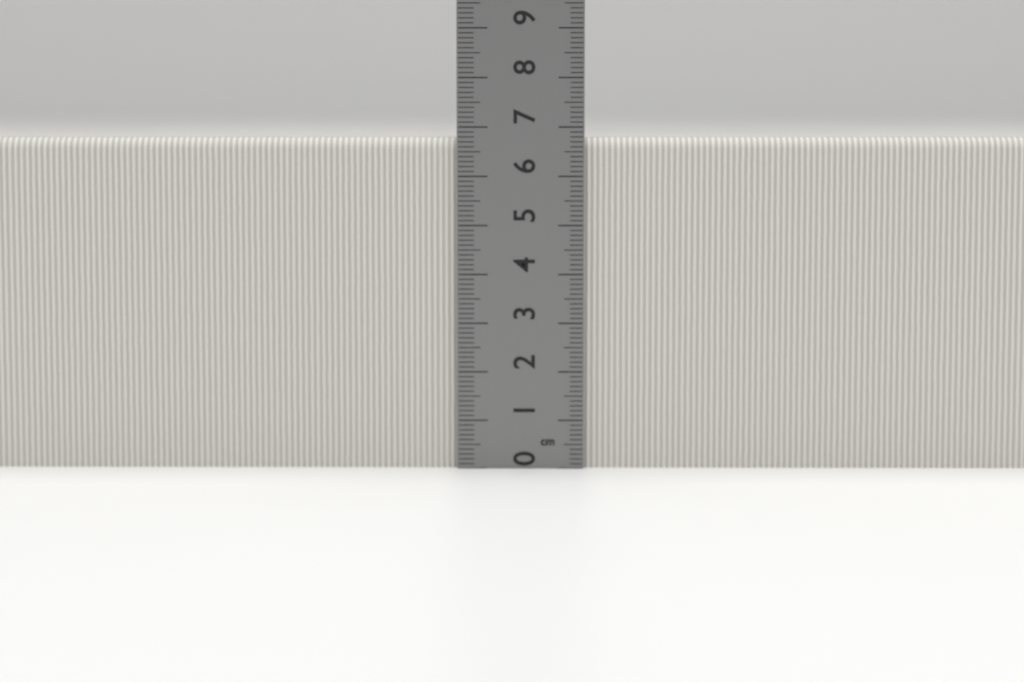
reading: 6.8 cm
